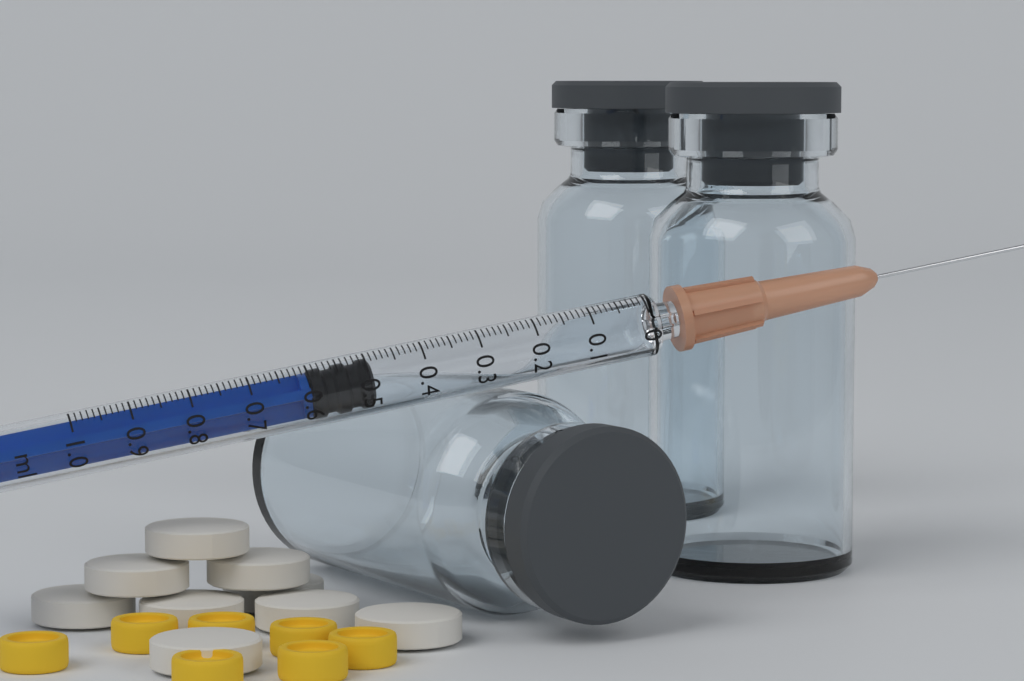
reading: 0.49 ml
